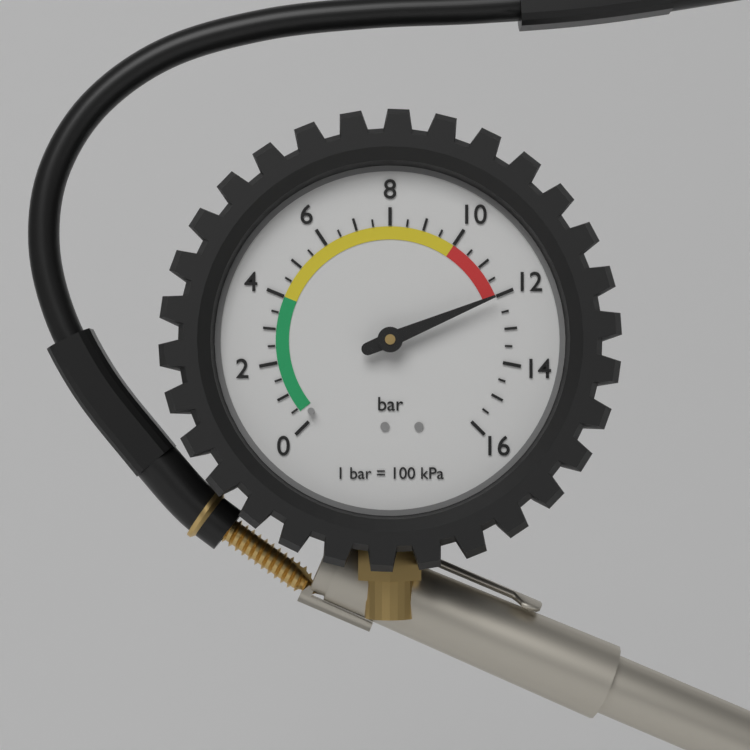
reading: 12.0 bar
